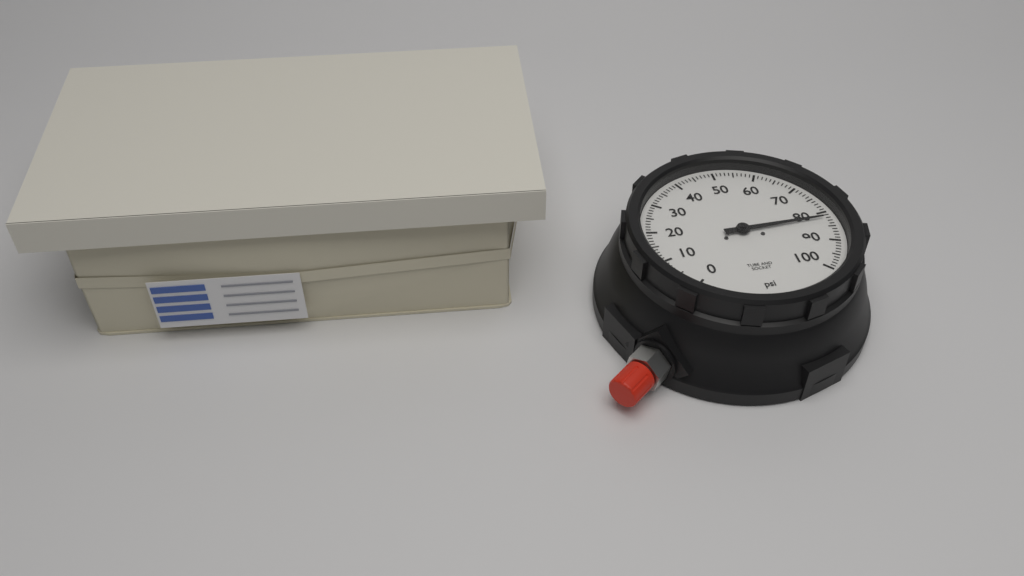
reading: 82 psi
